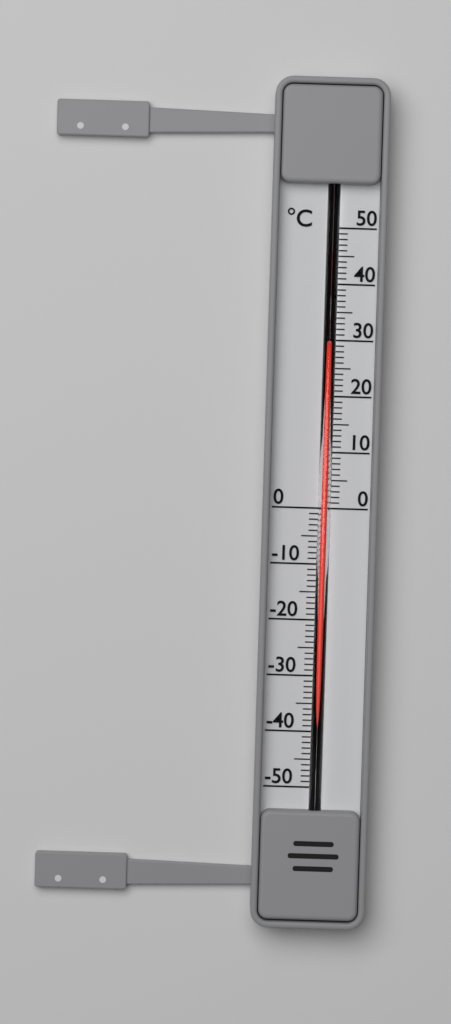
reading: 29 °C
